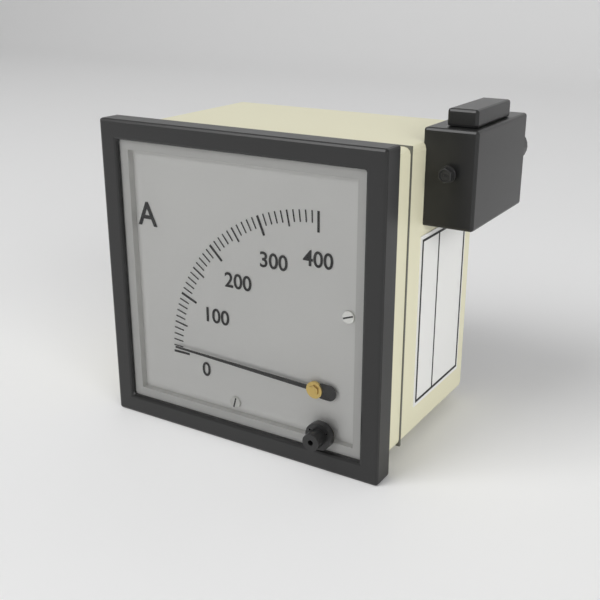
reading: 10 A
